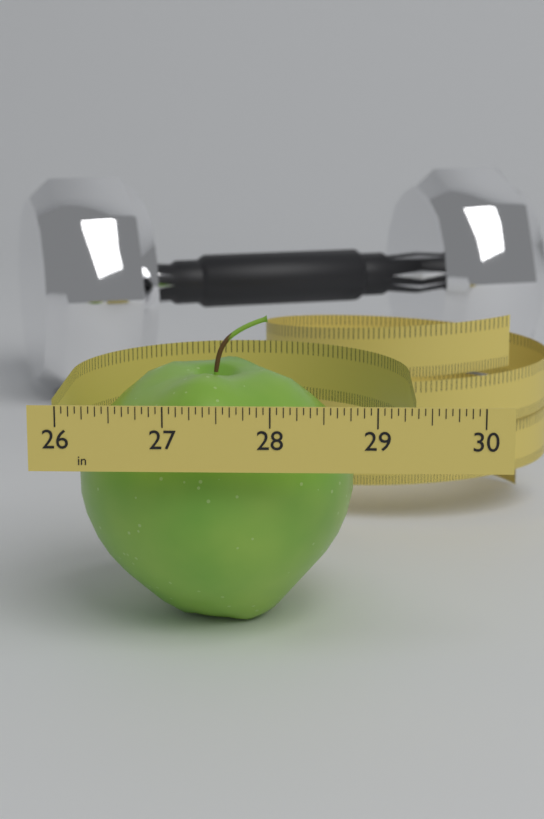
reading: 28.8125 in
